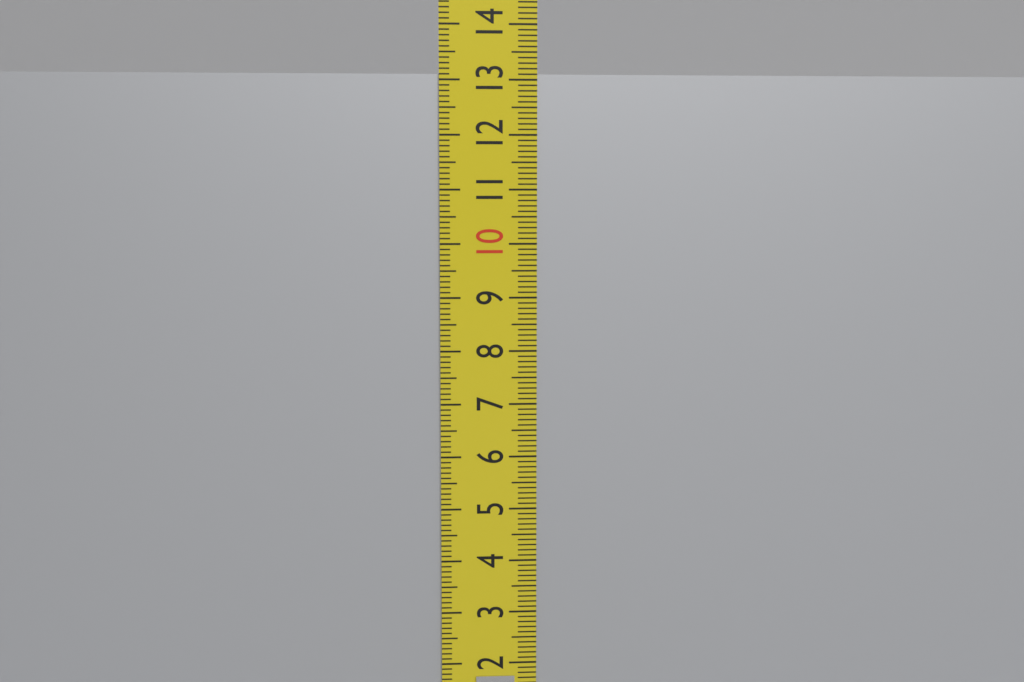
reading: 13.1 cm
